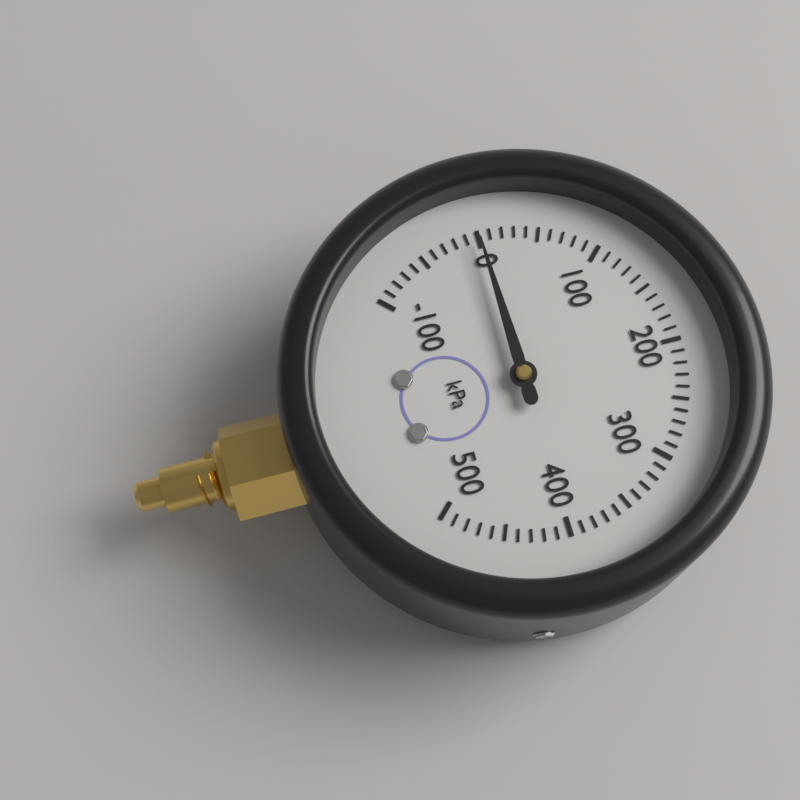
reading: 0 kPa
